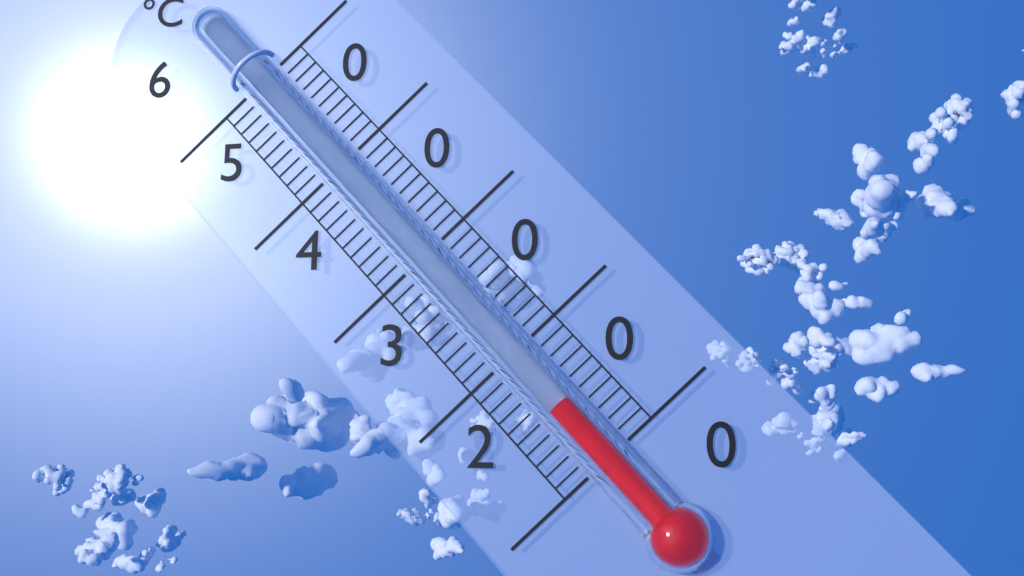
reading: 25 °C
